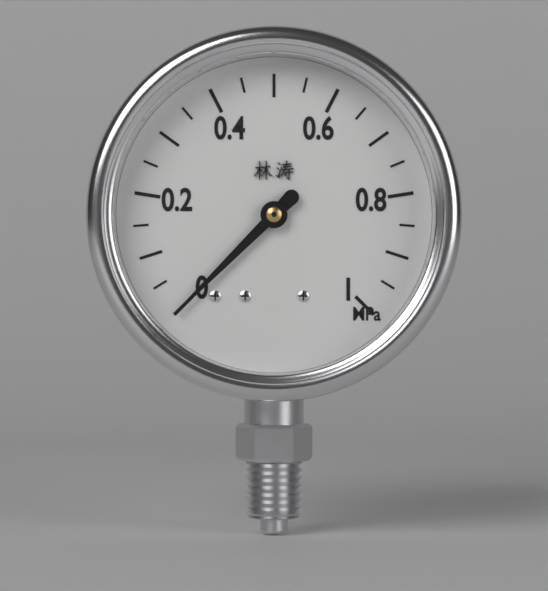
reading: 0.00 MPa
